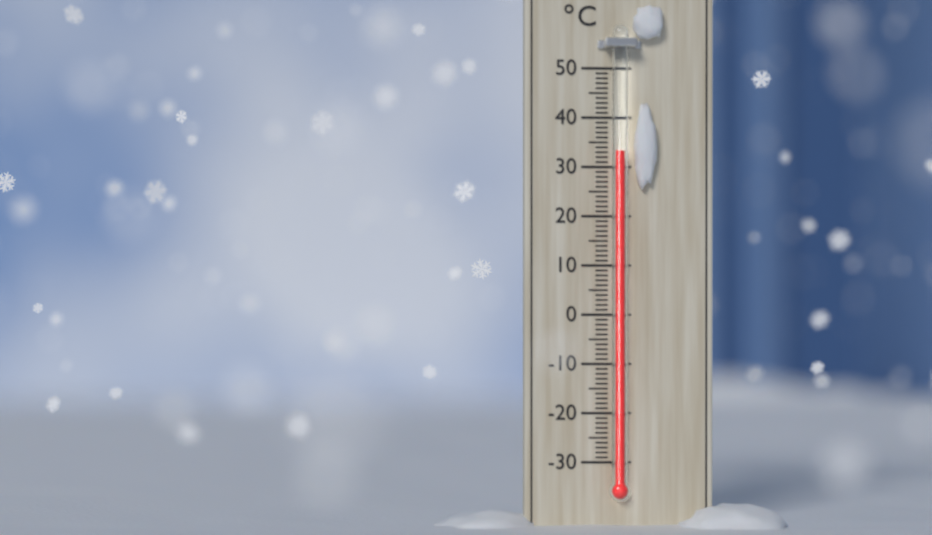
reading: 33 °C
